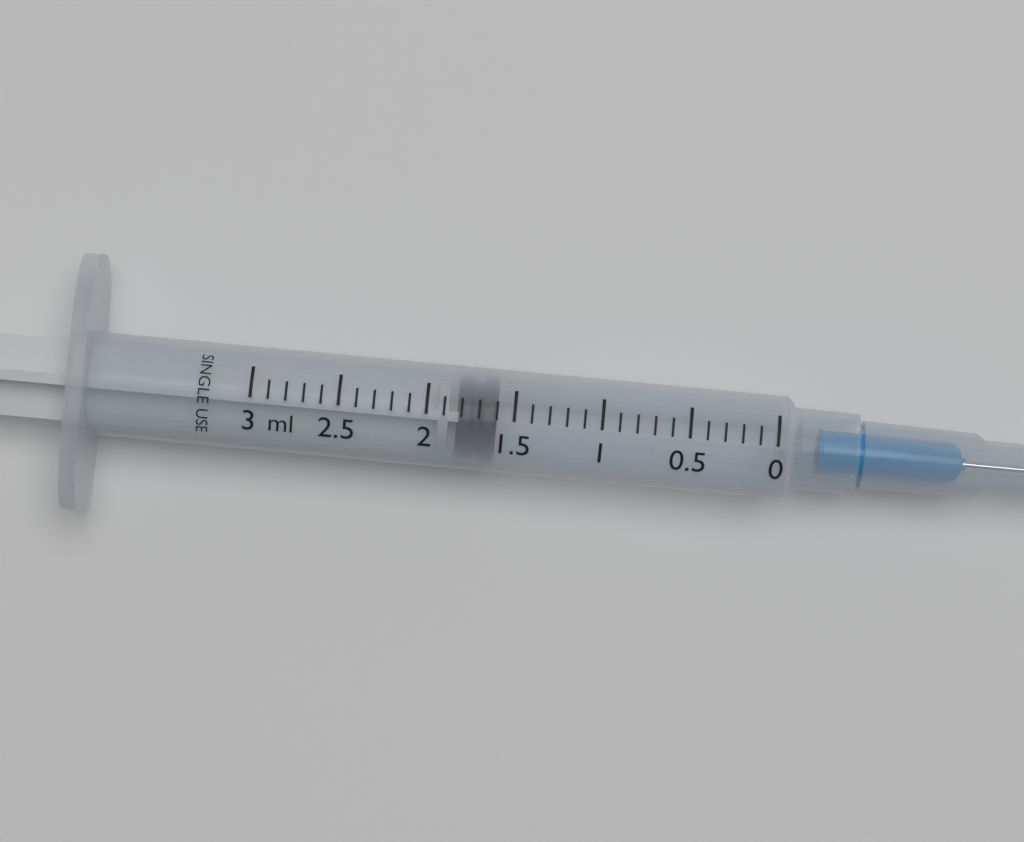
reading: 1.6 ml
